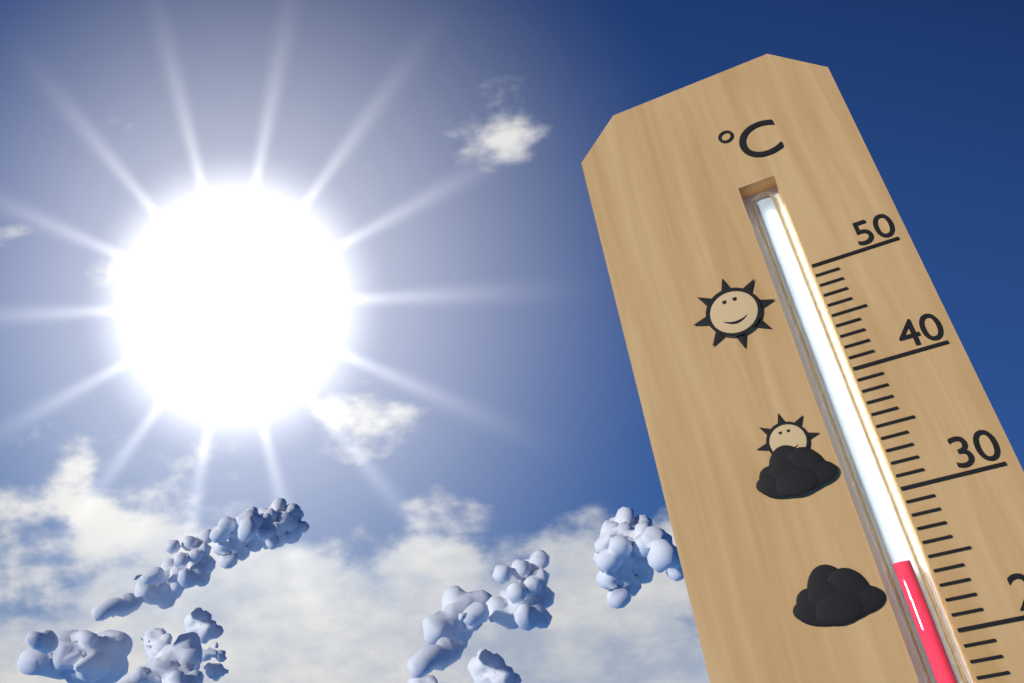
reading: 25 °C
